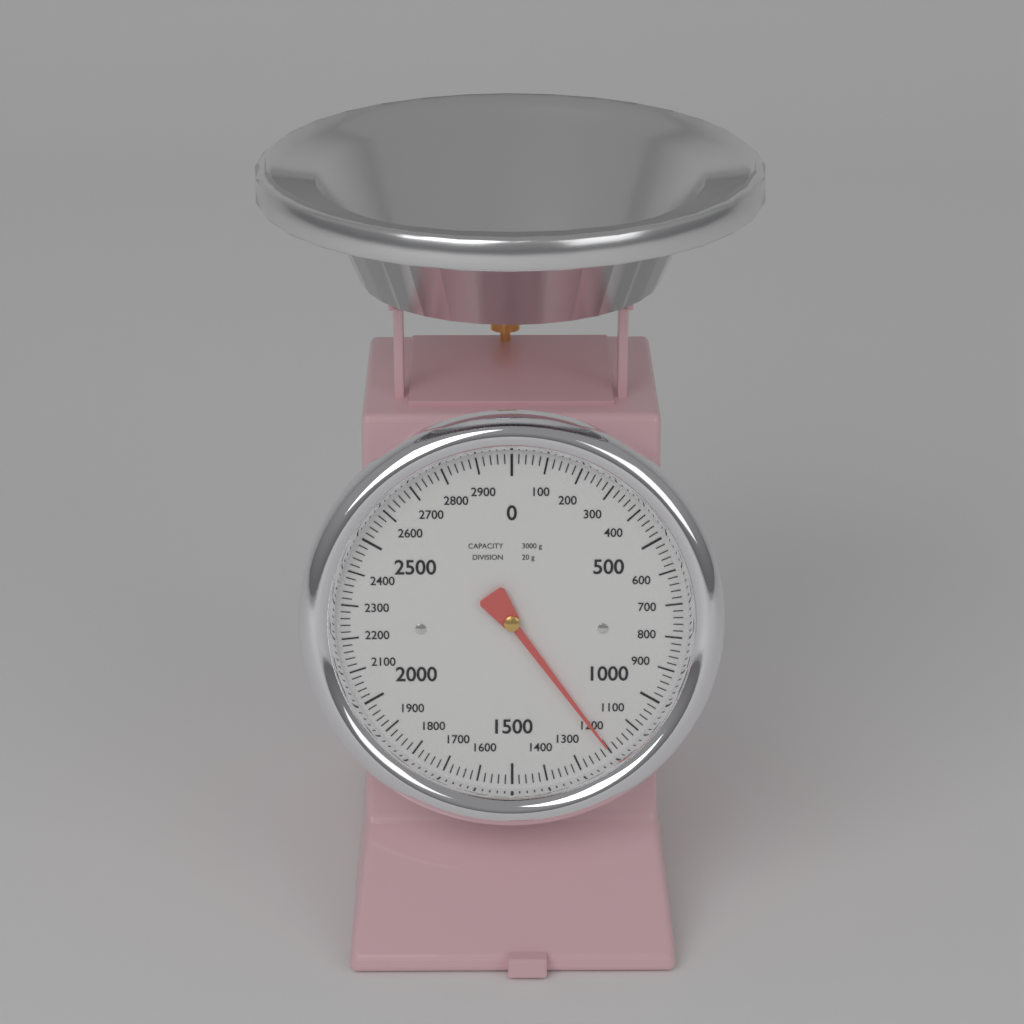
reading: 1200 g
